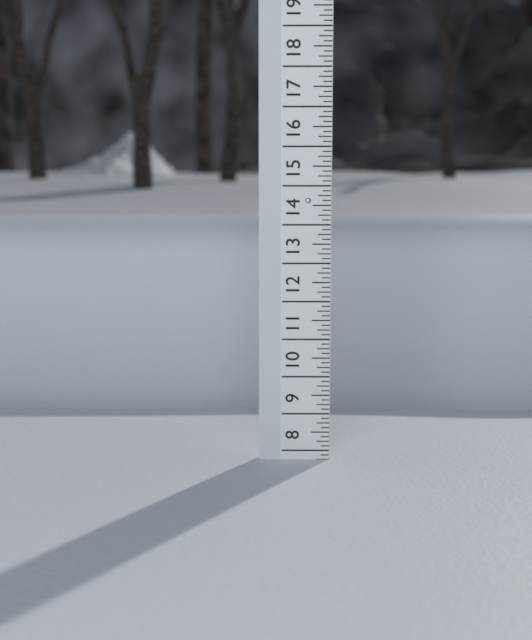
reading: 7.750 (no unit)
